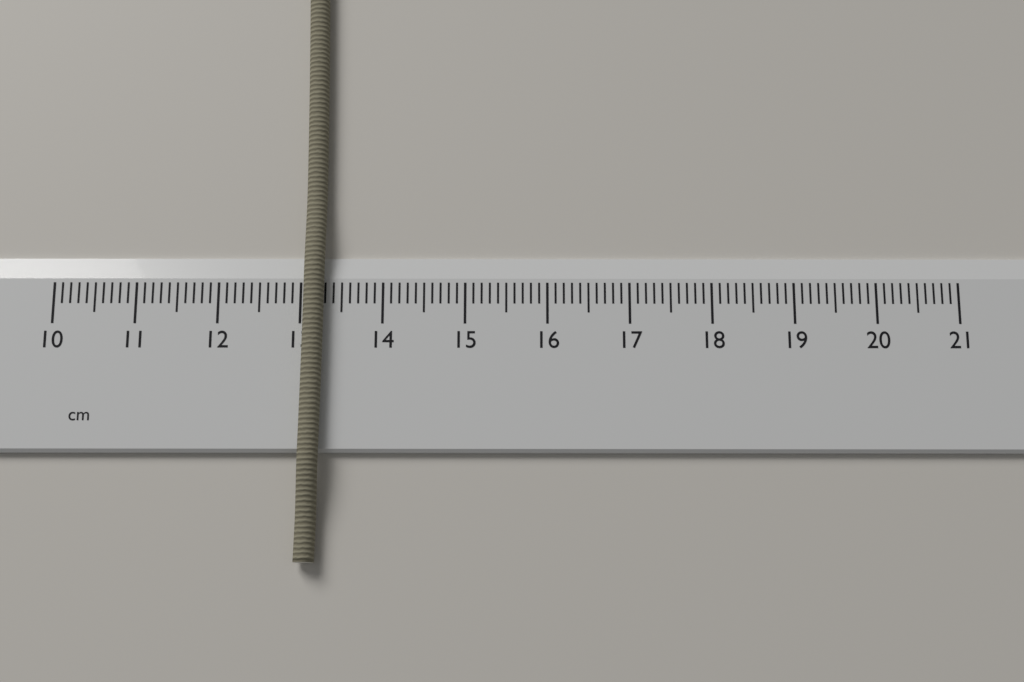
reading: 13.3 cm
